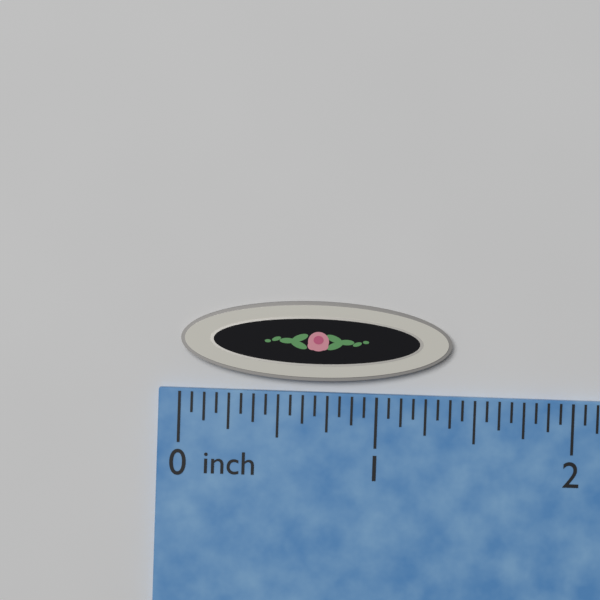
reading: 1.3750 inch
